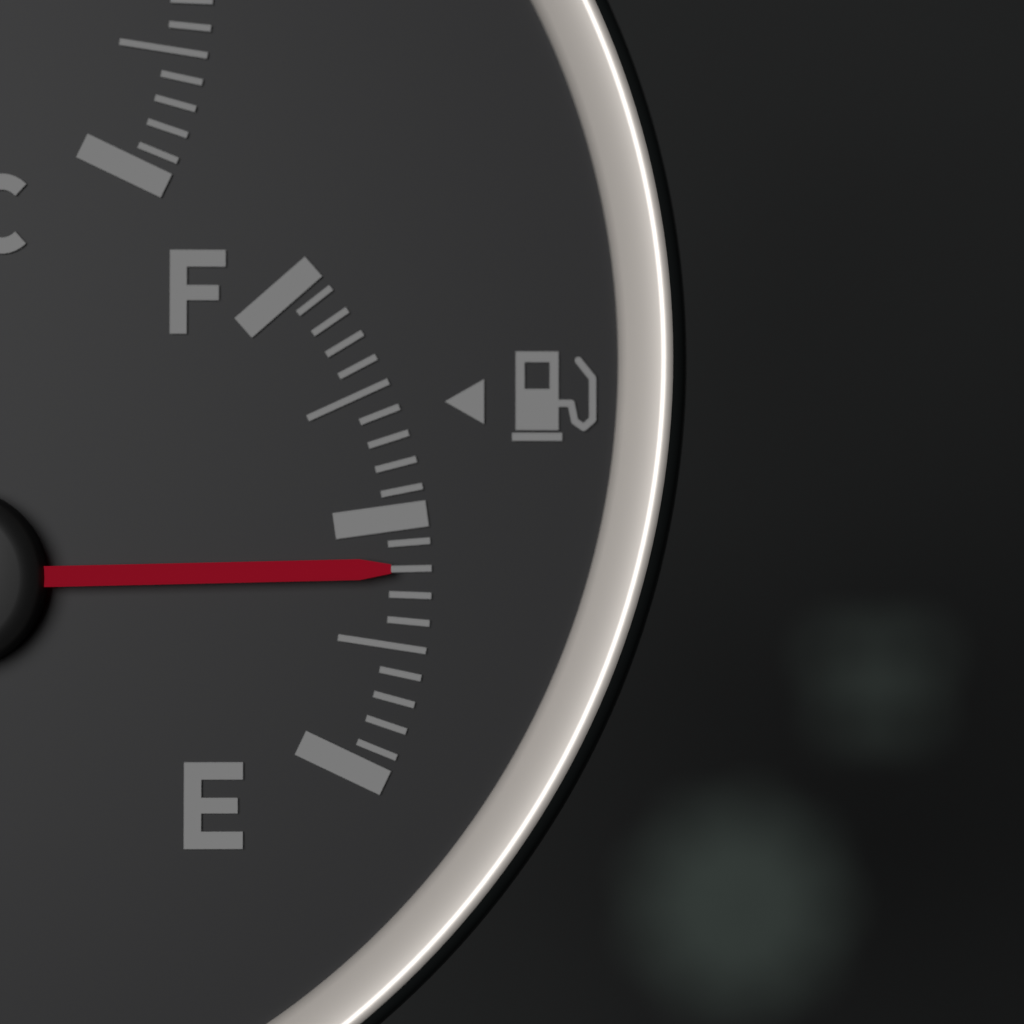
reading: 0.40 (no unit)
